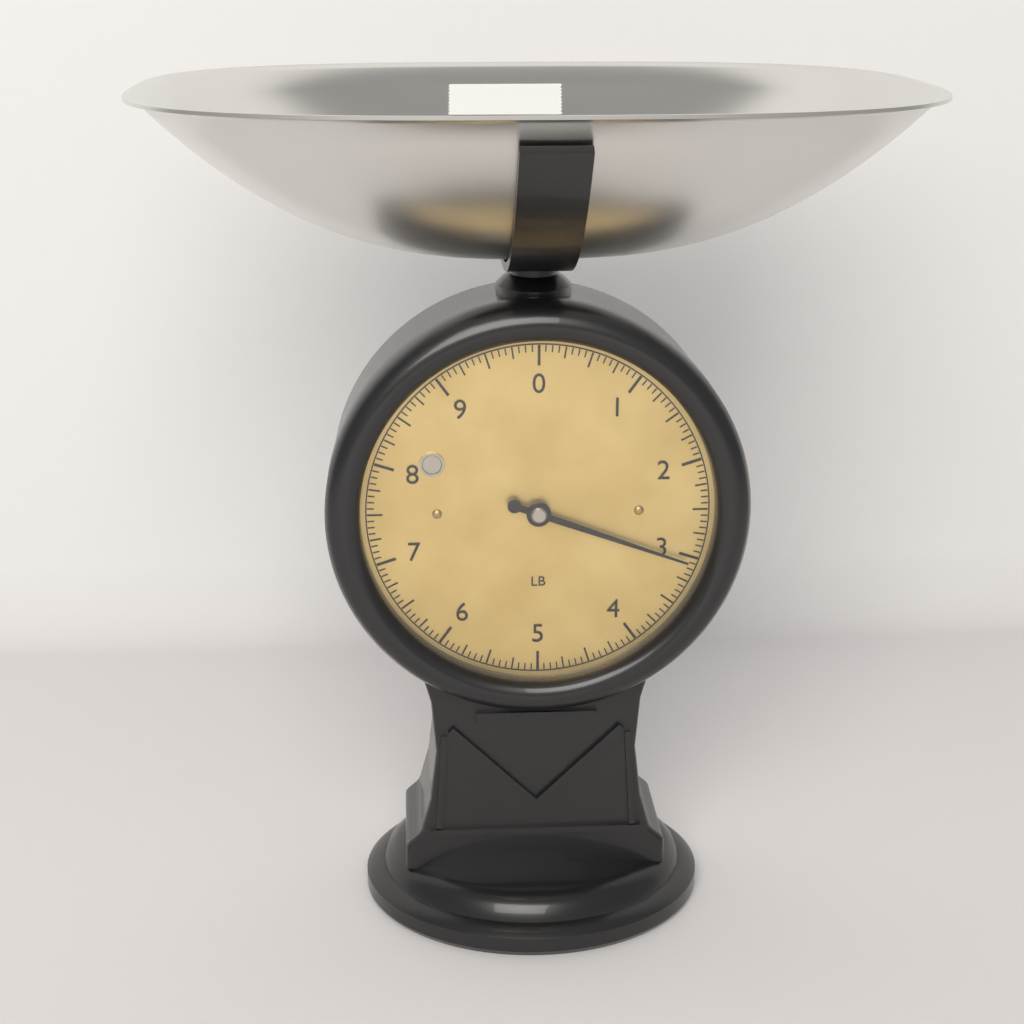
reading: 3.0625 lb
